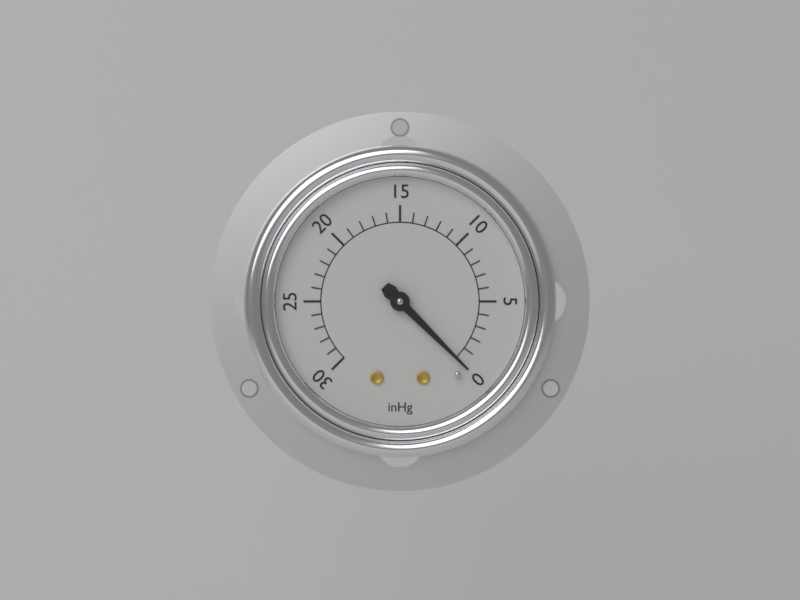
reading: 0 inHg
